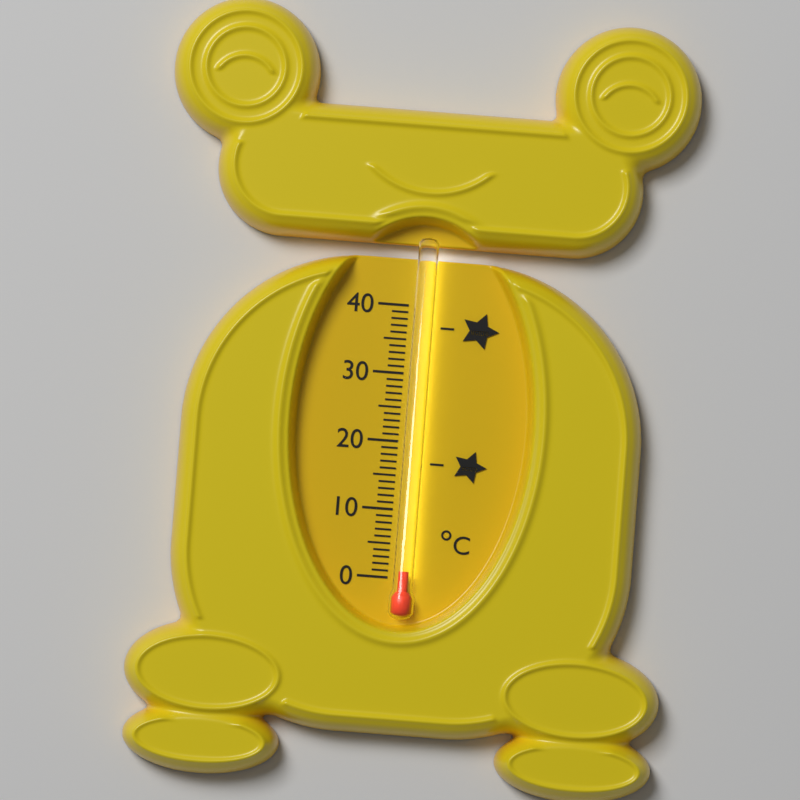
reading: 1 °C
